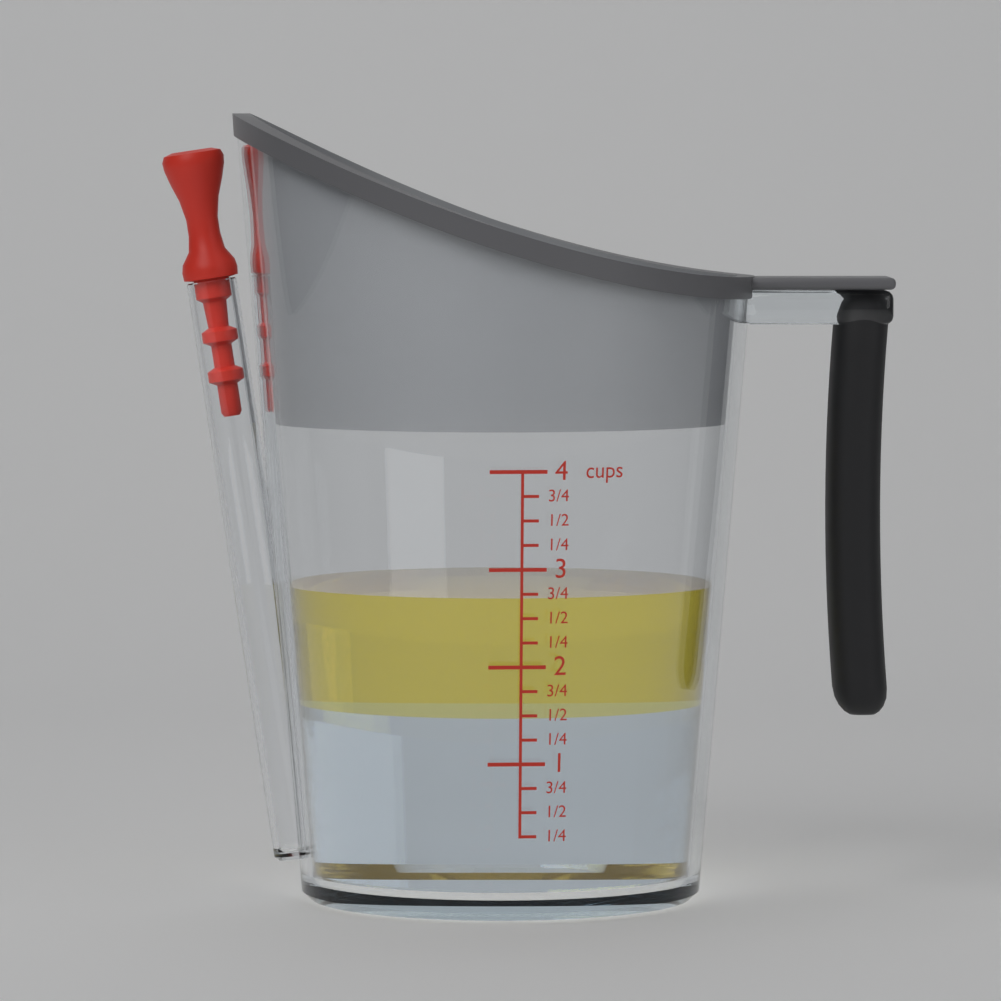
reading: 2.70 cups
